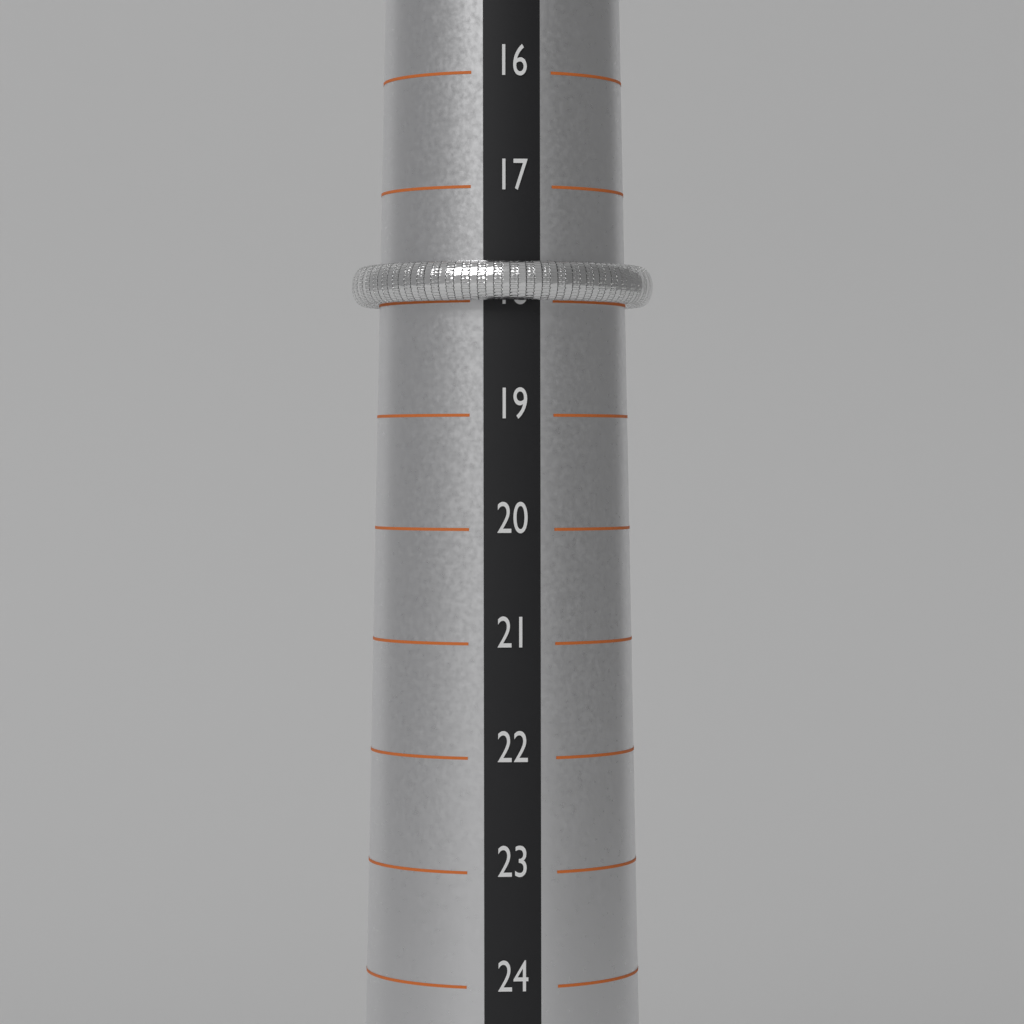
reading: 18 (no unit)
